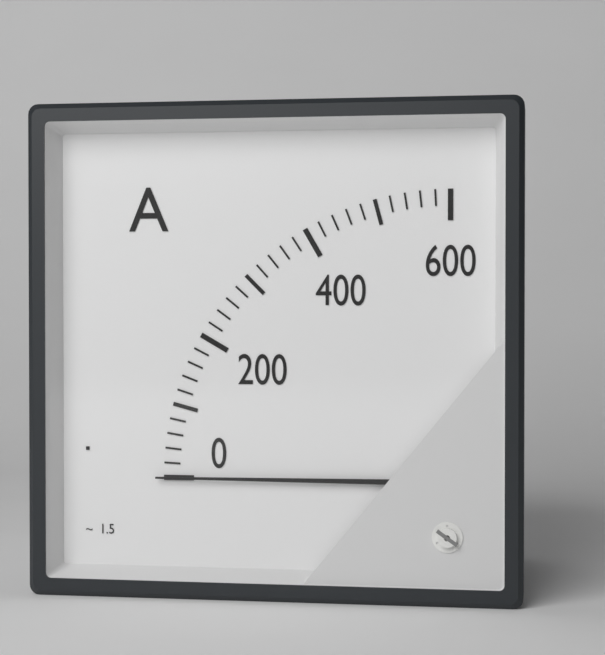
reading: 0 A
